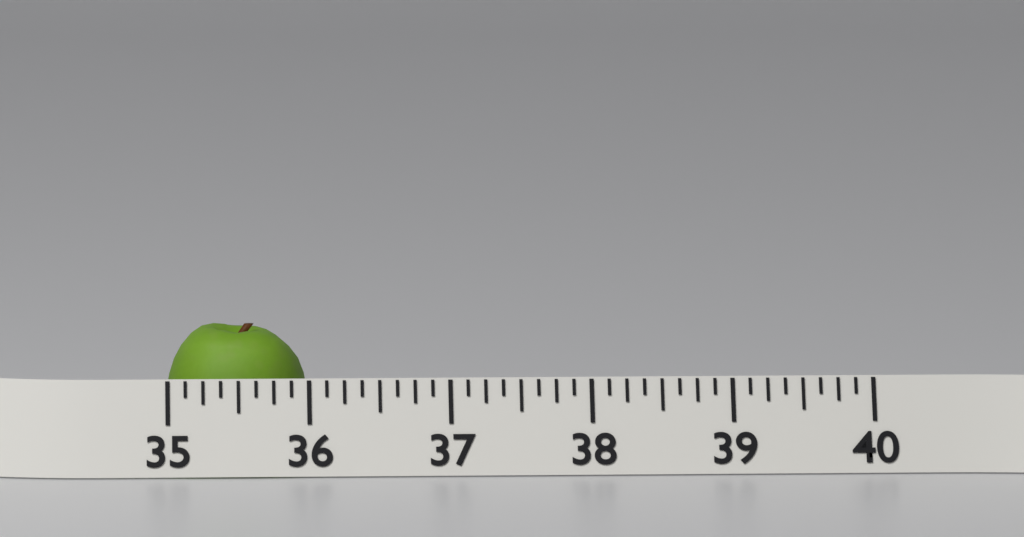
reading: 36.000 (no unit)
